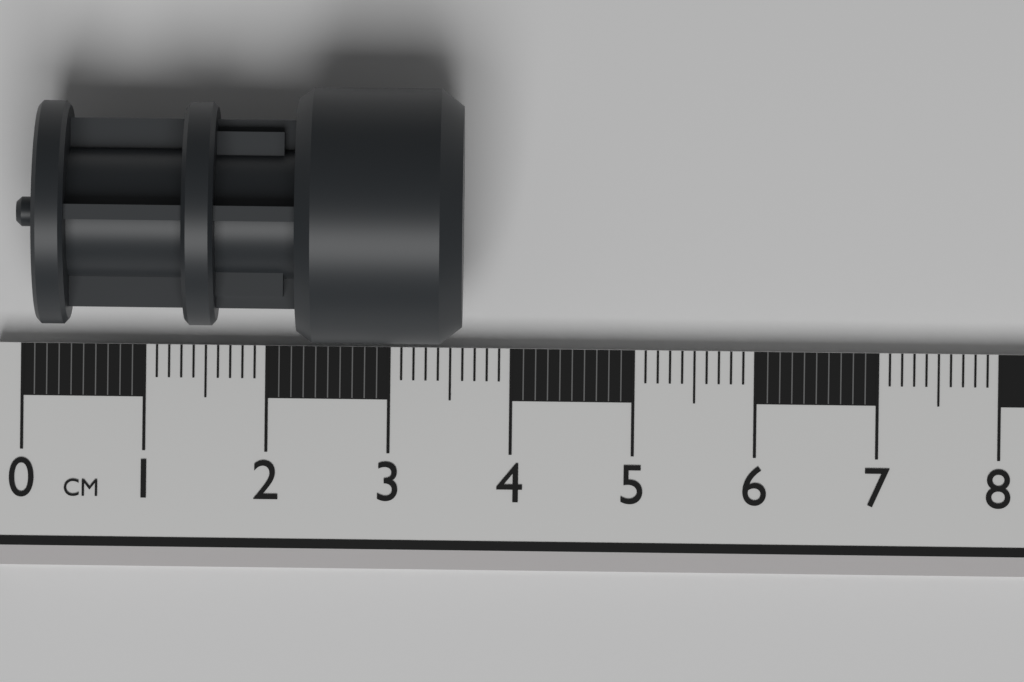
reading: 3.6 cm
